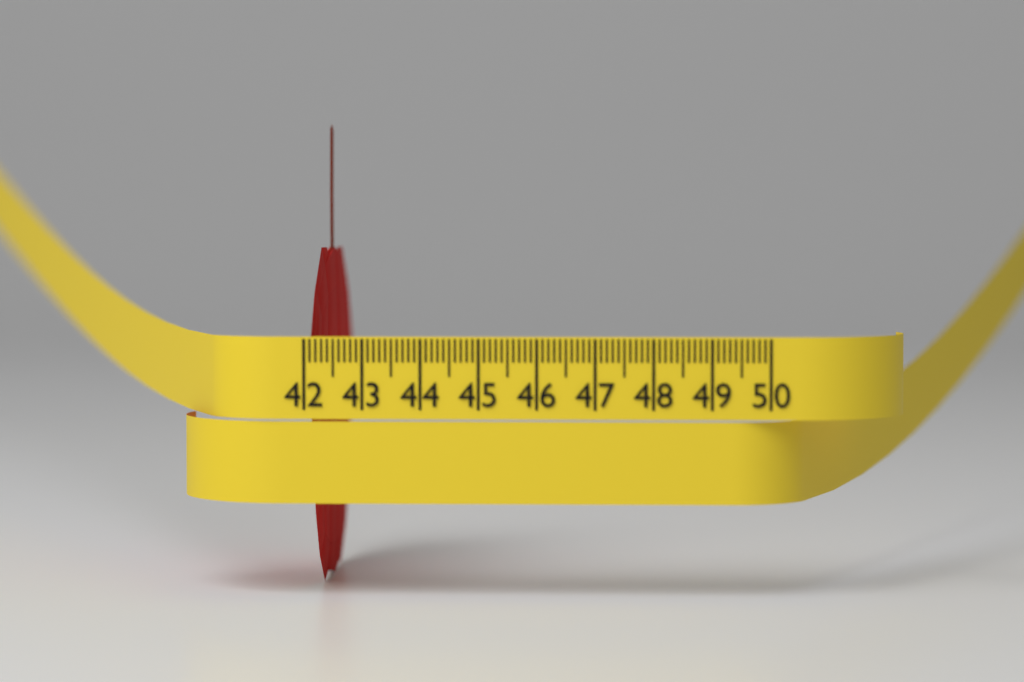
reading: 42.2 cm
